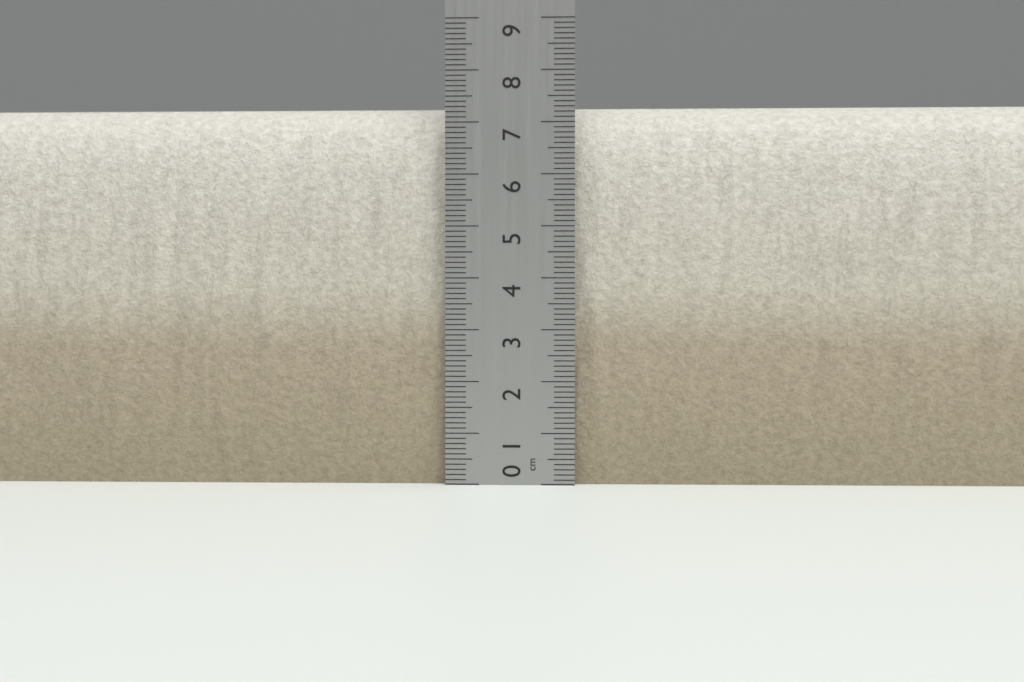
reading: 7.4 cm
